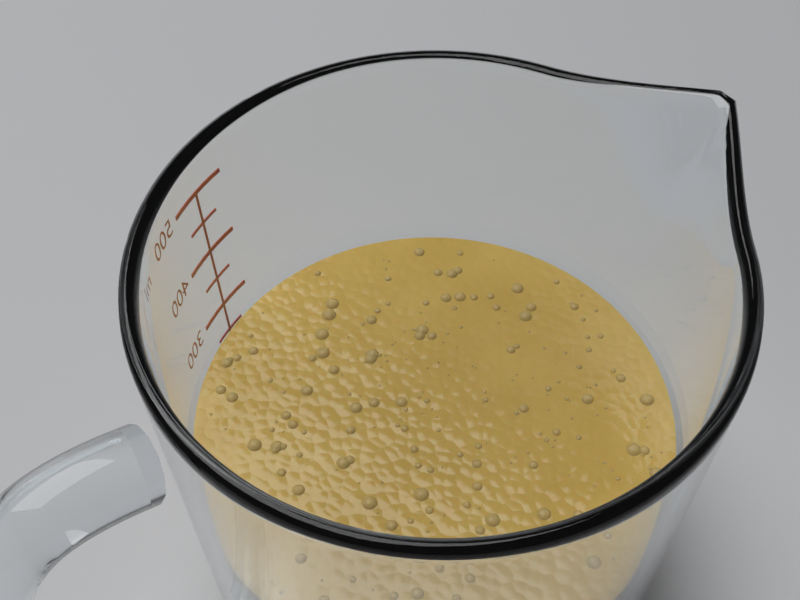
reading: 270 ml
